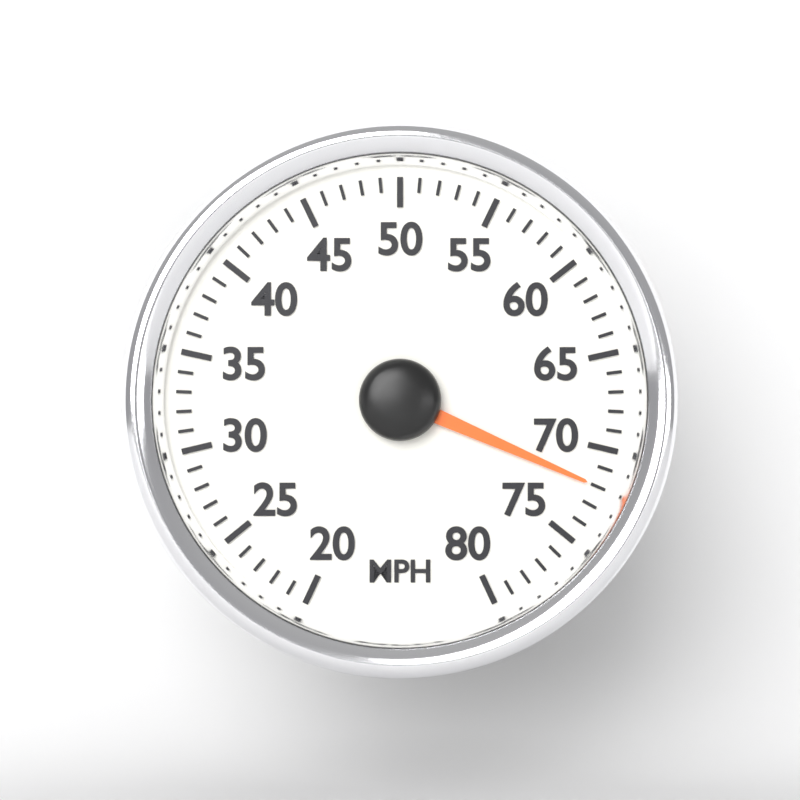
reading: 72 MPH
